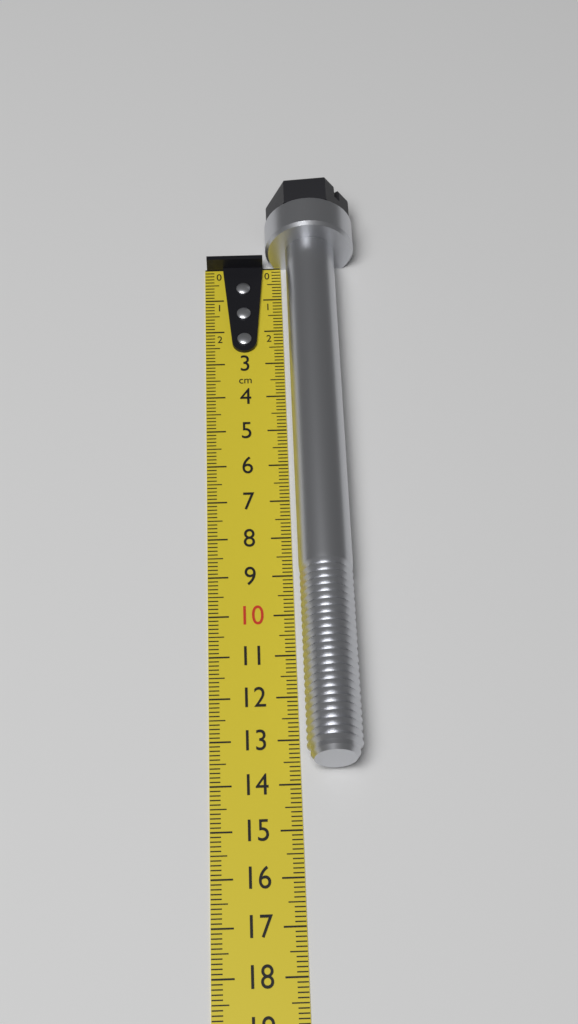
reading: 13.7 cm
